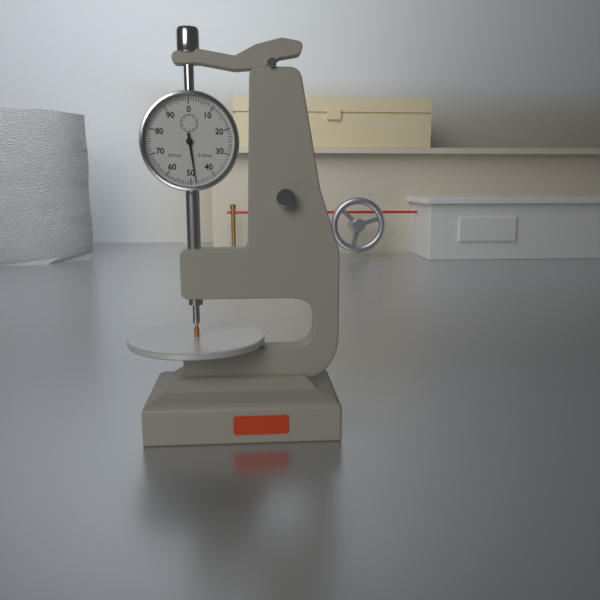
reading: 0.48 mm
